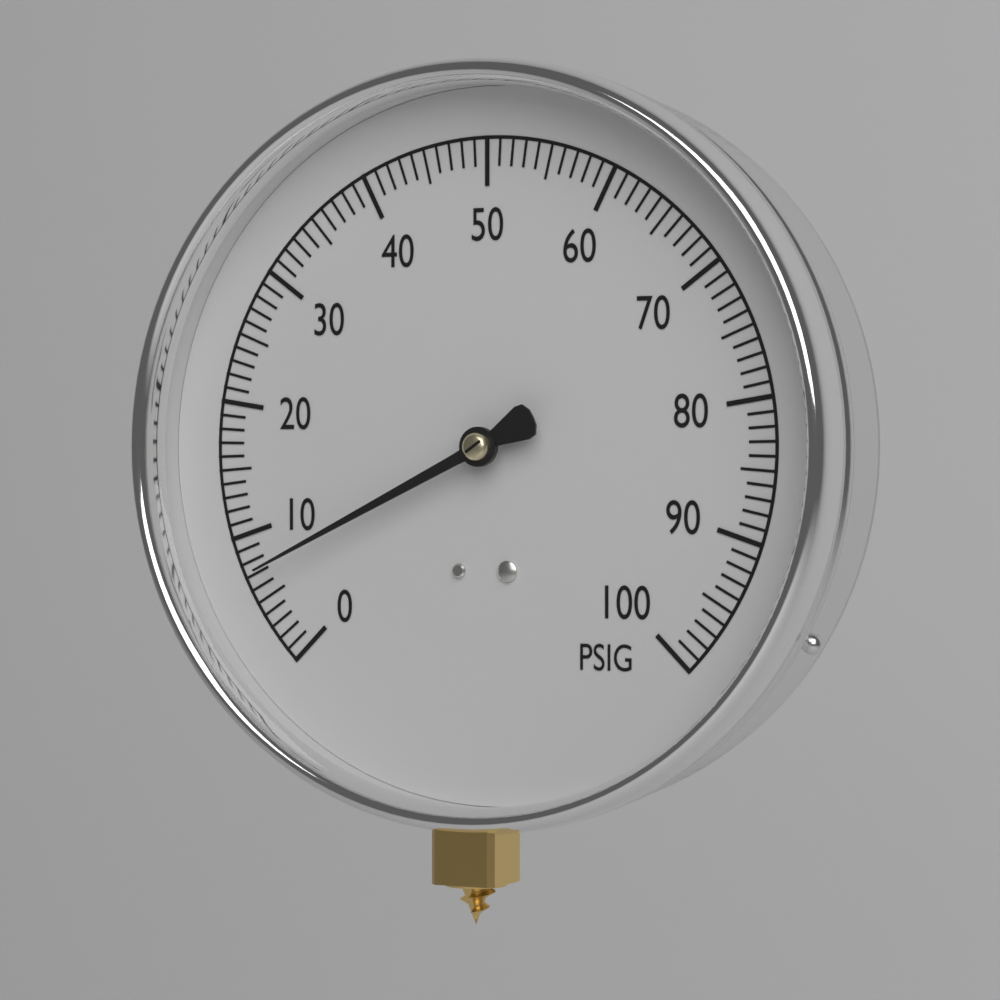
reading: 7 PSIG
